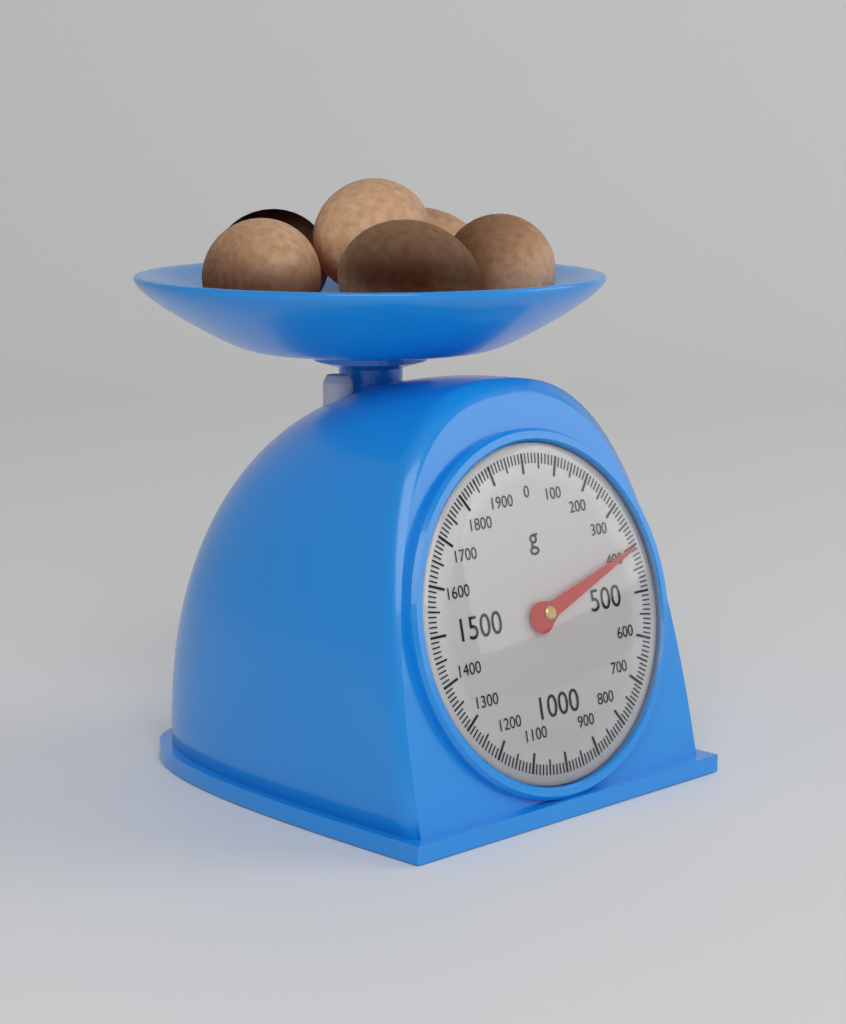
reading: 400 g
